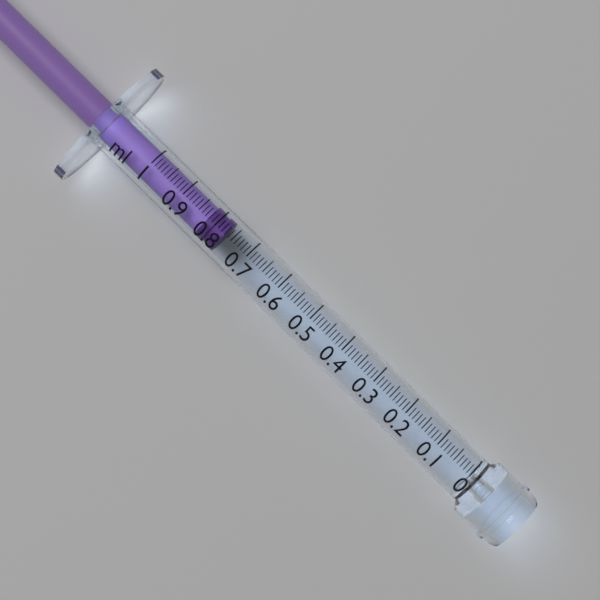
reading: 0.77 ml
